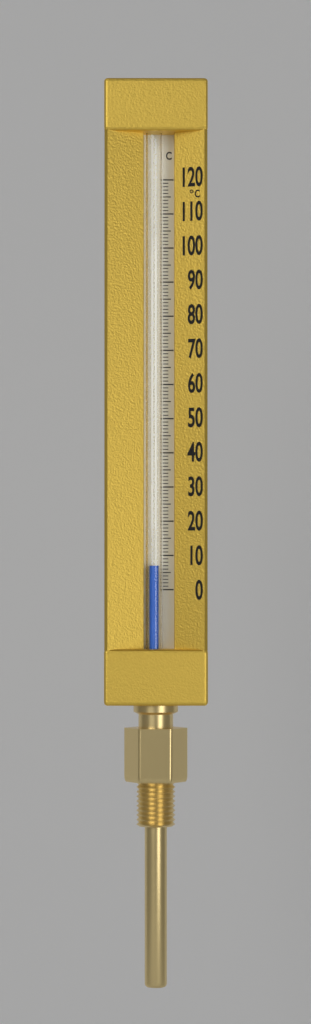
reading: 7 °C
